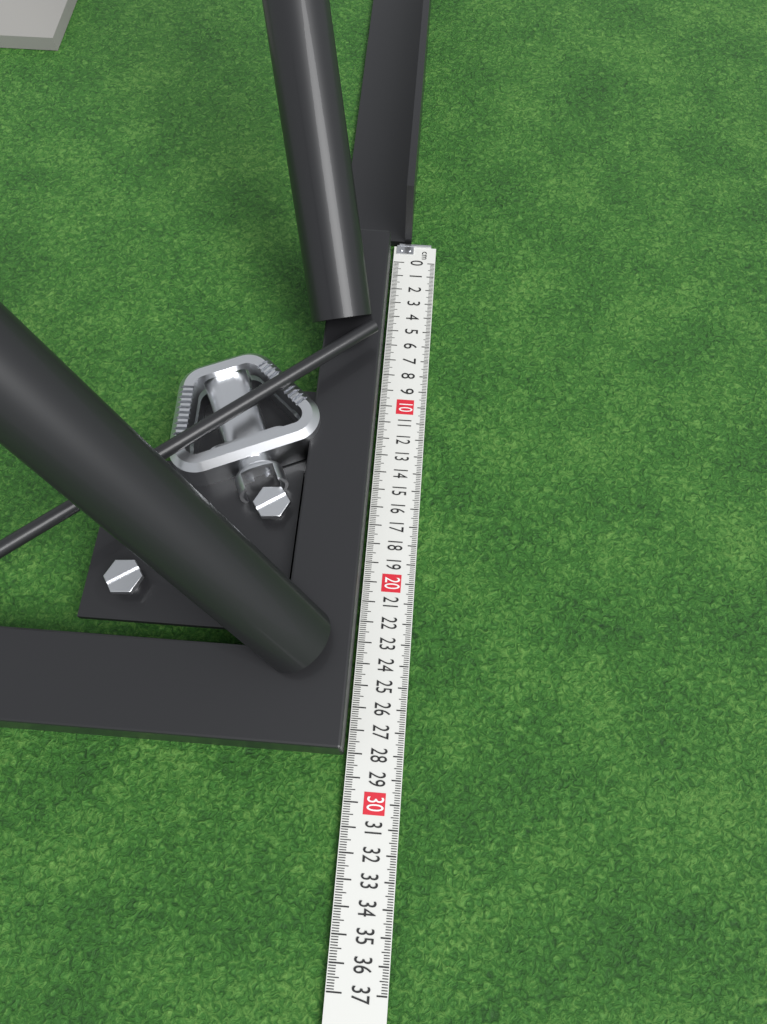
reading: 28.1 cm
